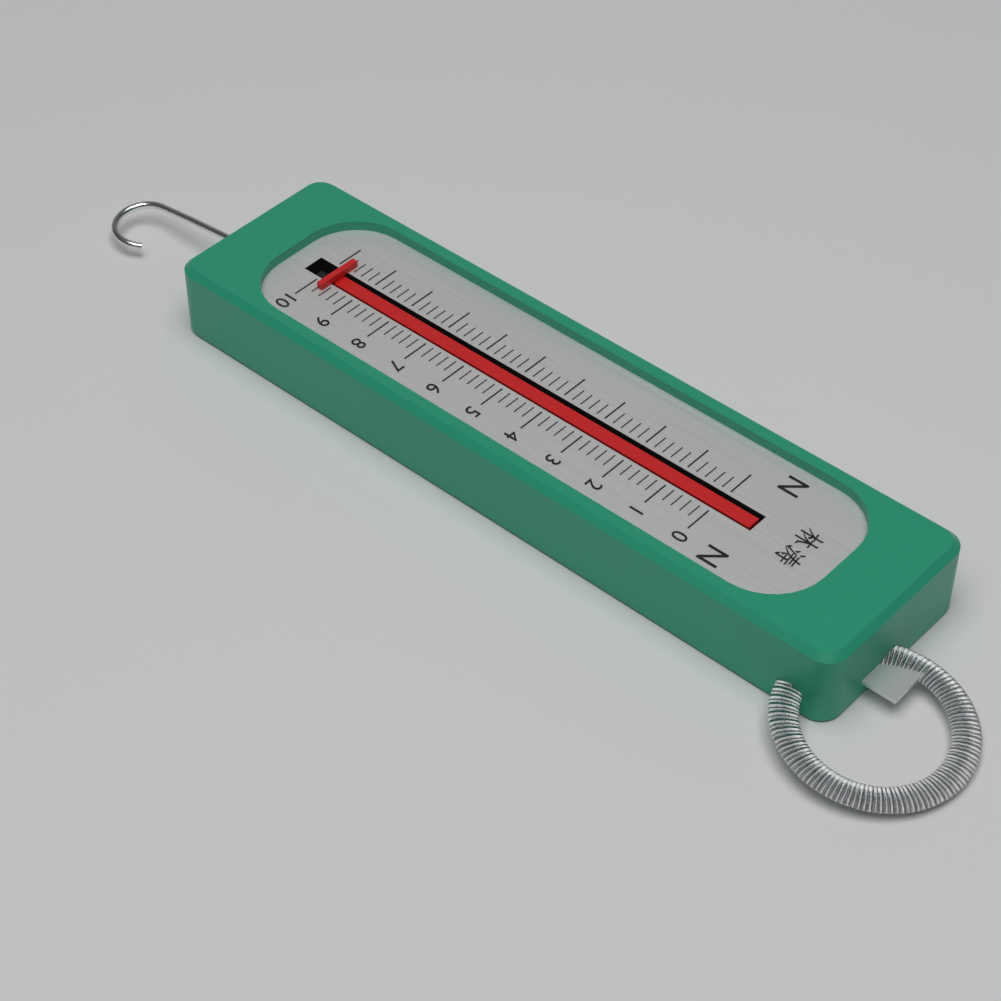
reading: 9.8 N
